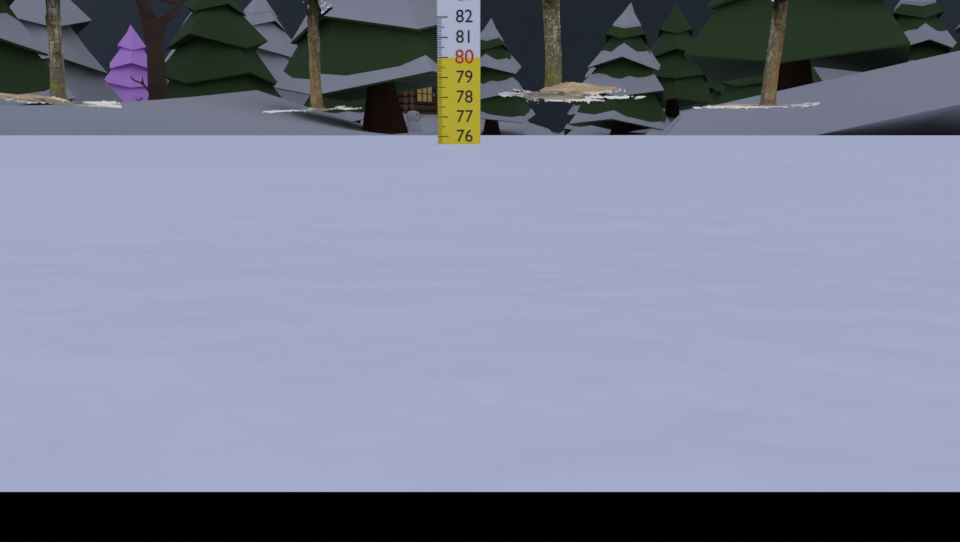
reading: 75.6 cm
